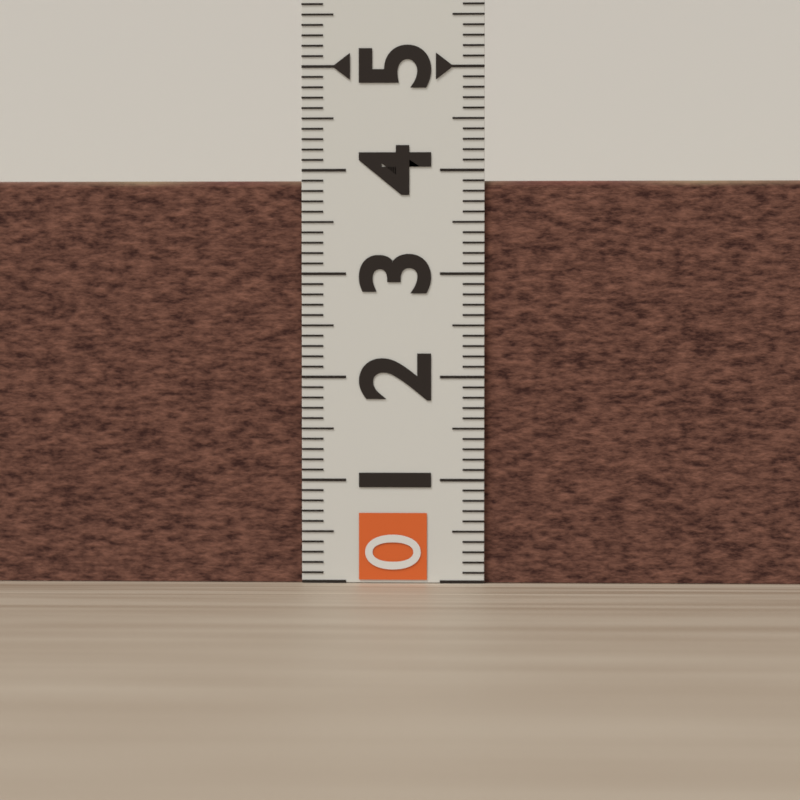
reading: 3.9 (no unit)
